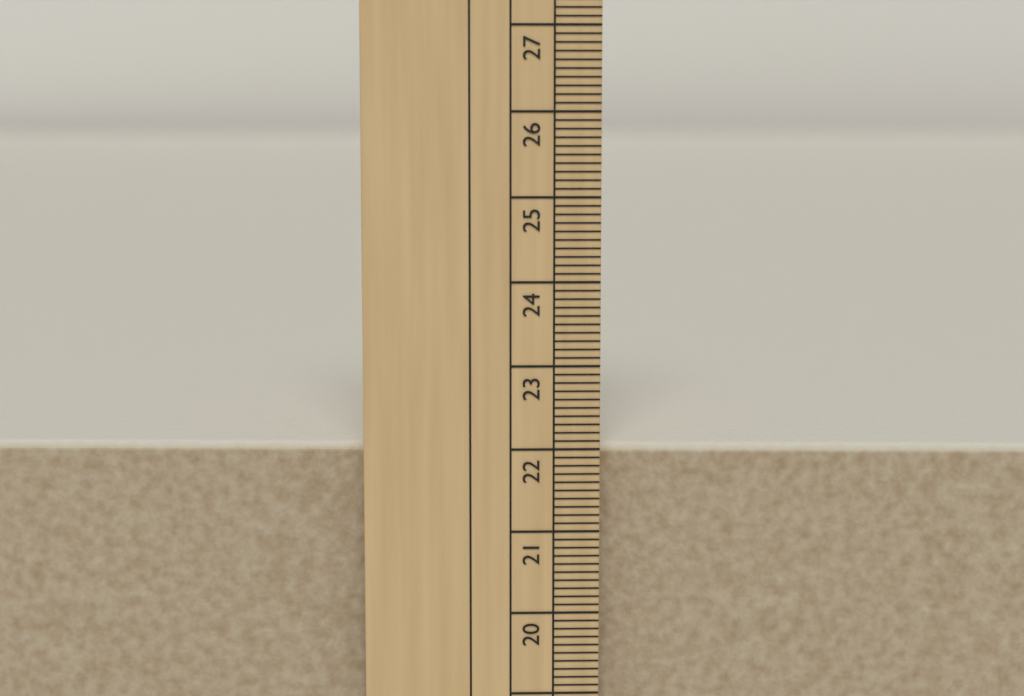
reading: 22.0 cm
